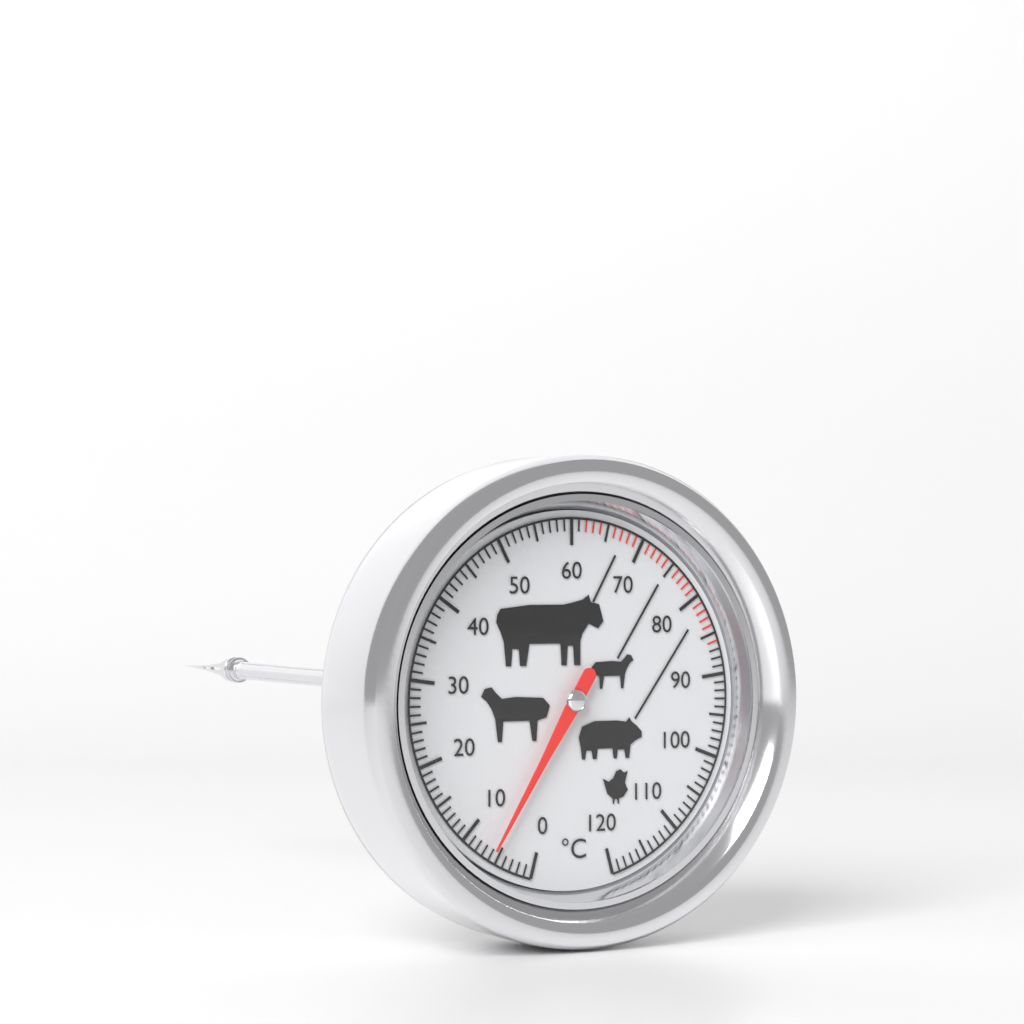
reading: 6 °C
